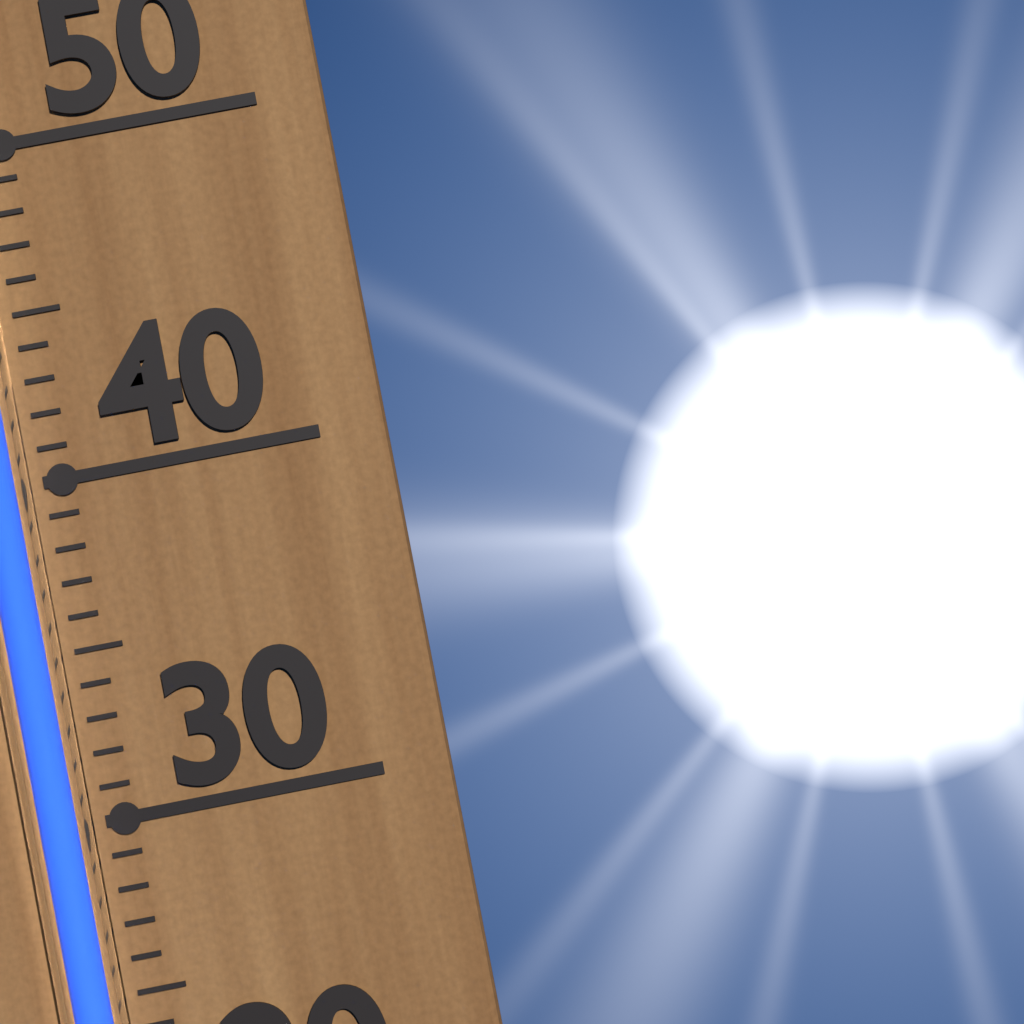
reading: 43 (no unit)
